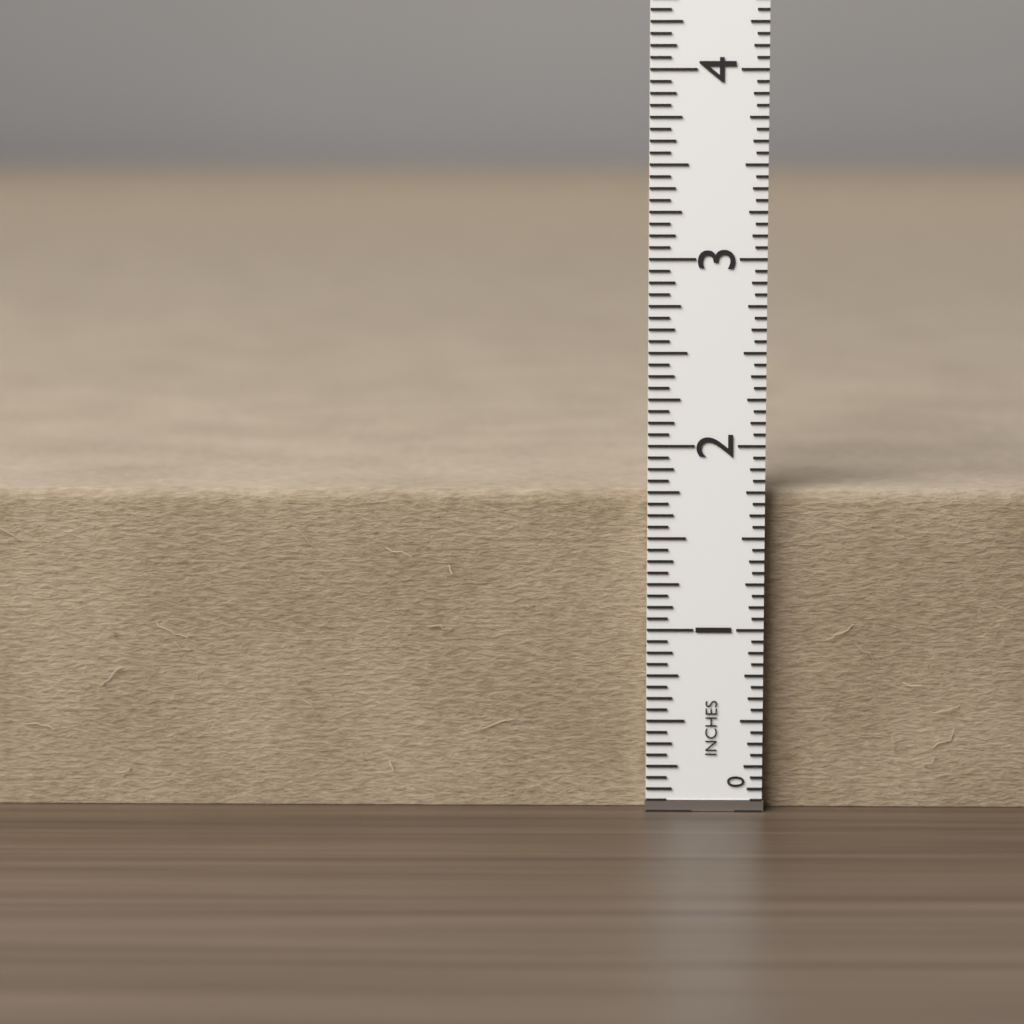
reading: 1.7500 in
